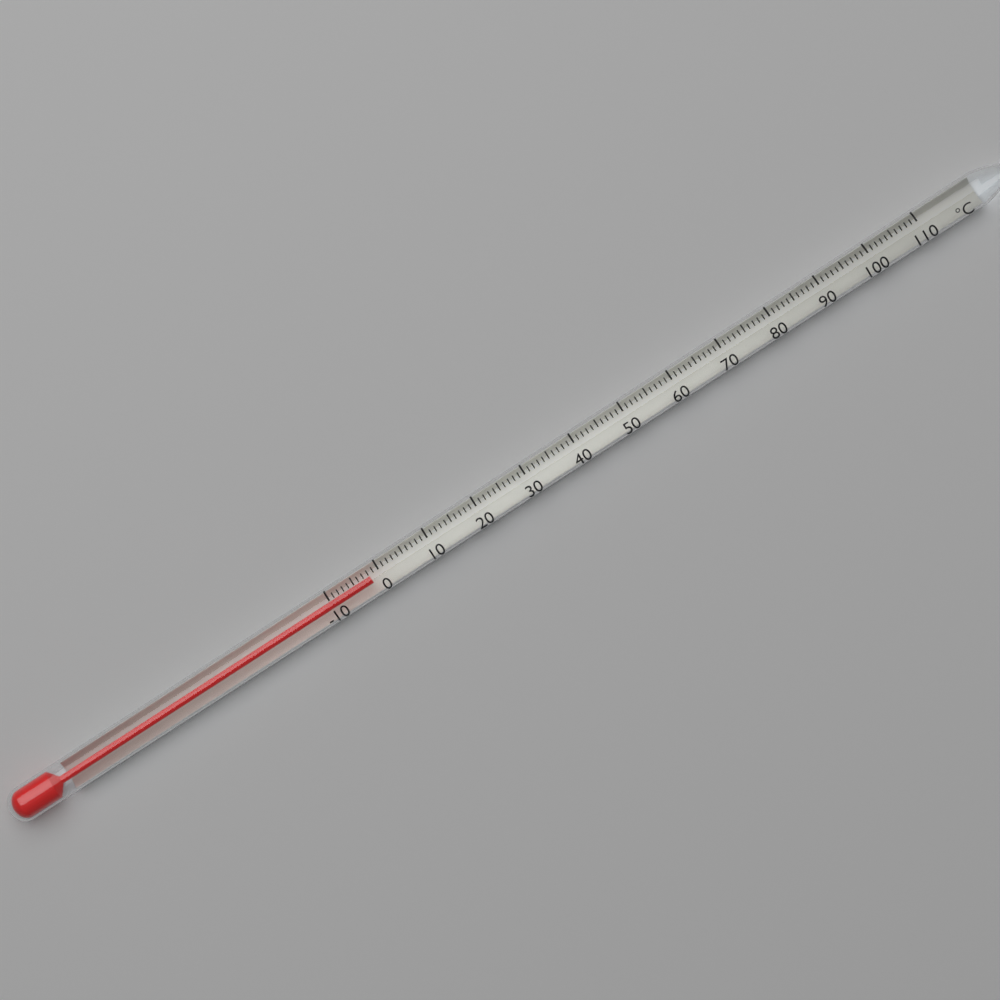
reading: -2 °C
